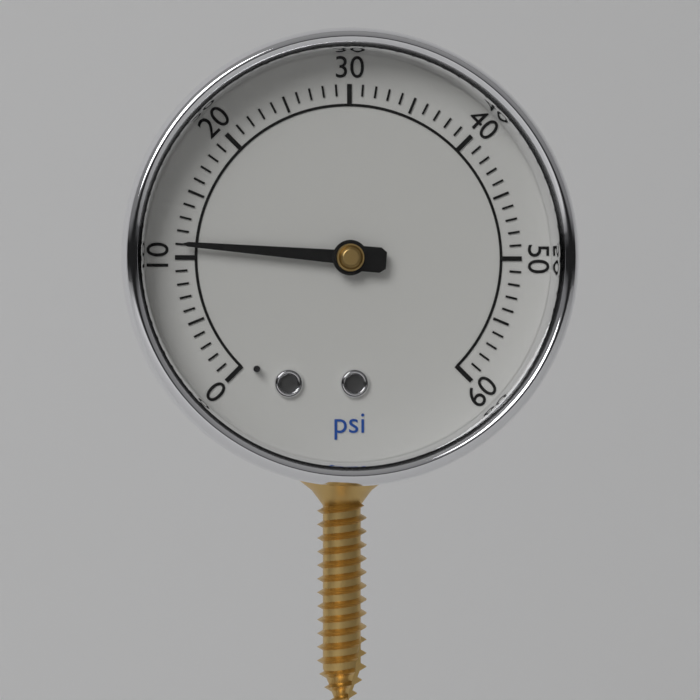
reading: 11 psi
